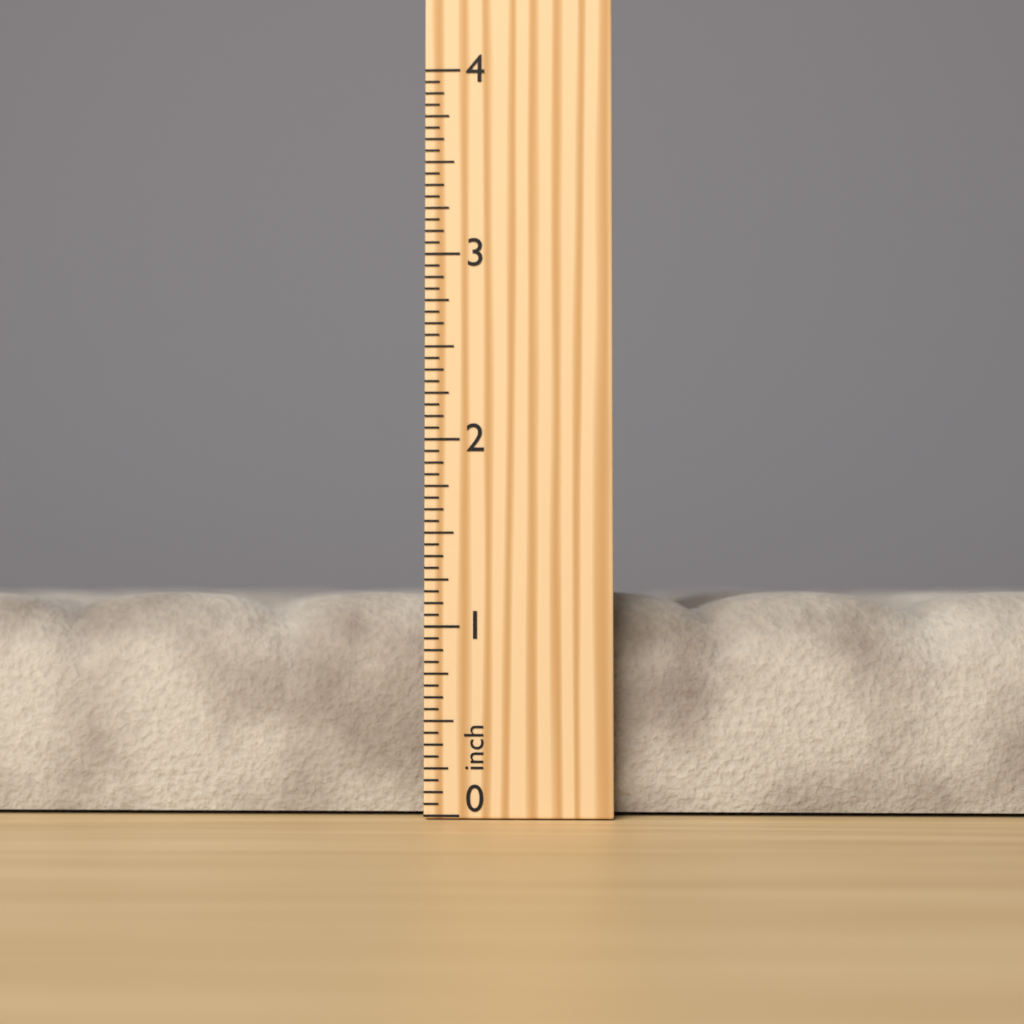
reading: 1.1875 inch
